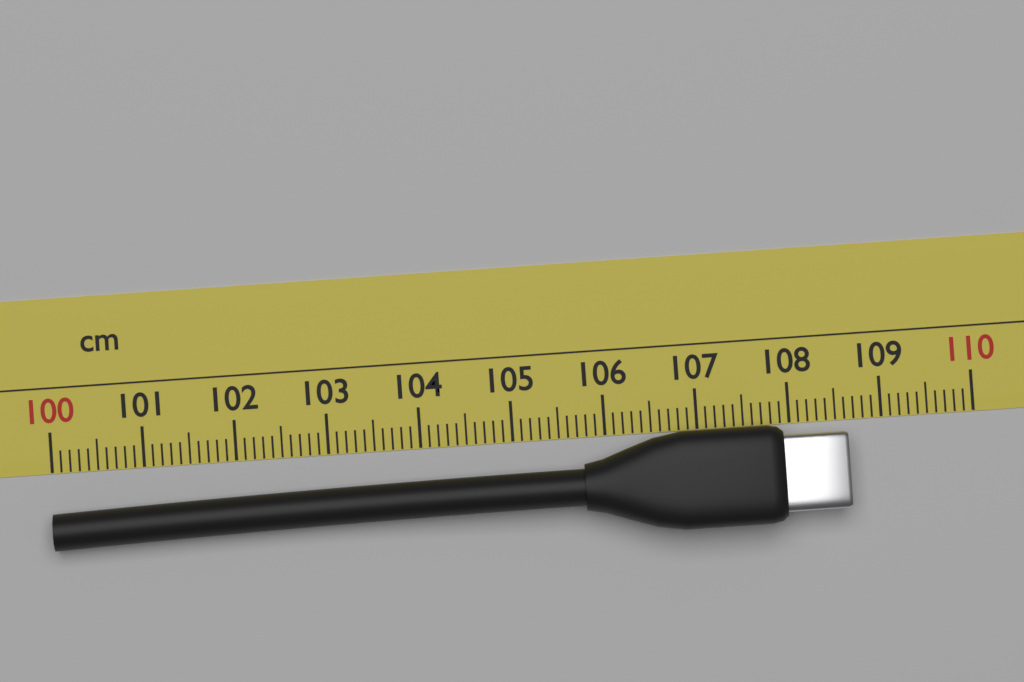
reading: 108.6 cm
